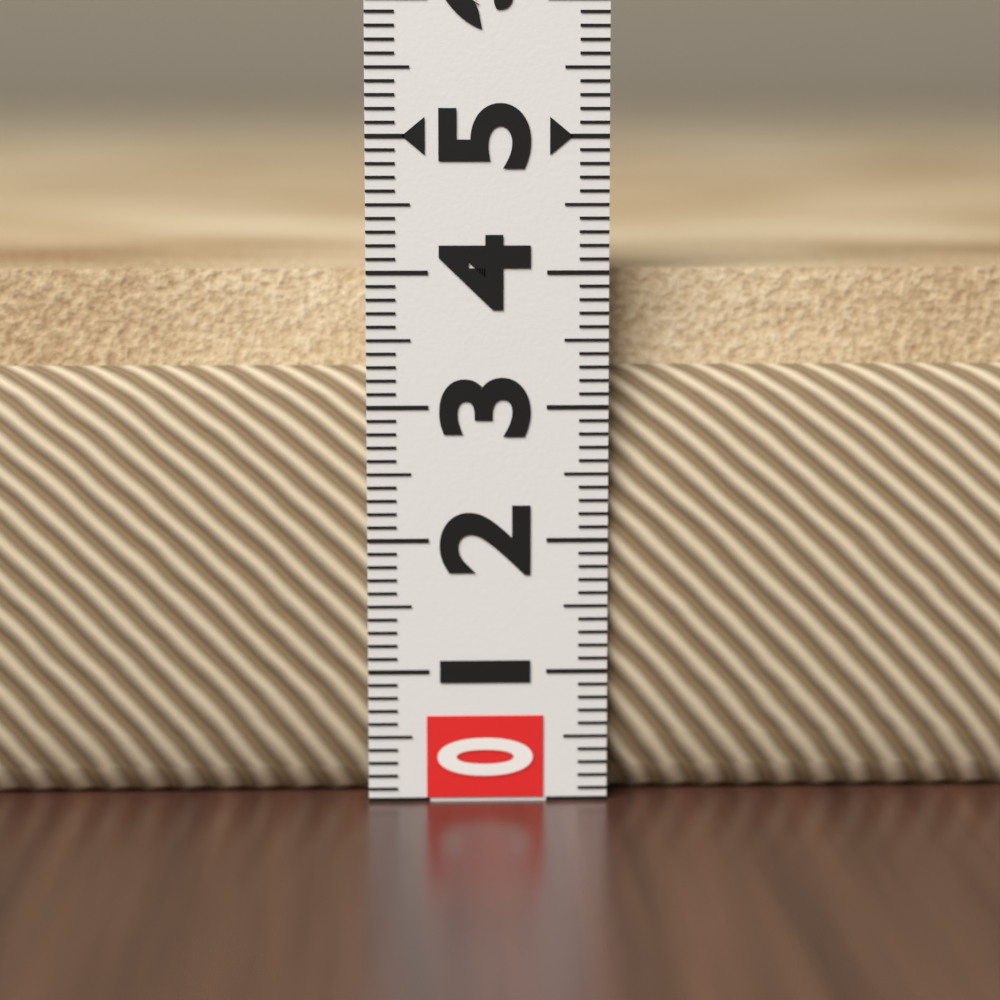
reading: 4.0 (no unit)
